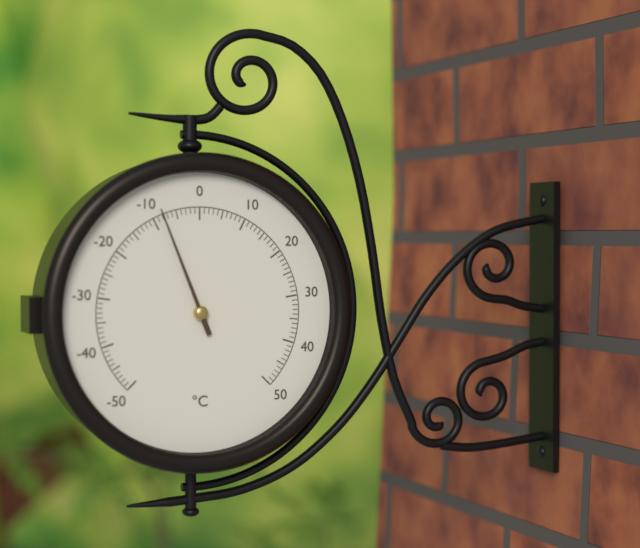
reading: -8 °C
